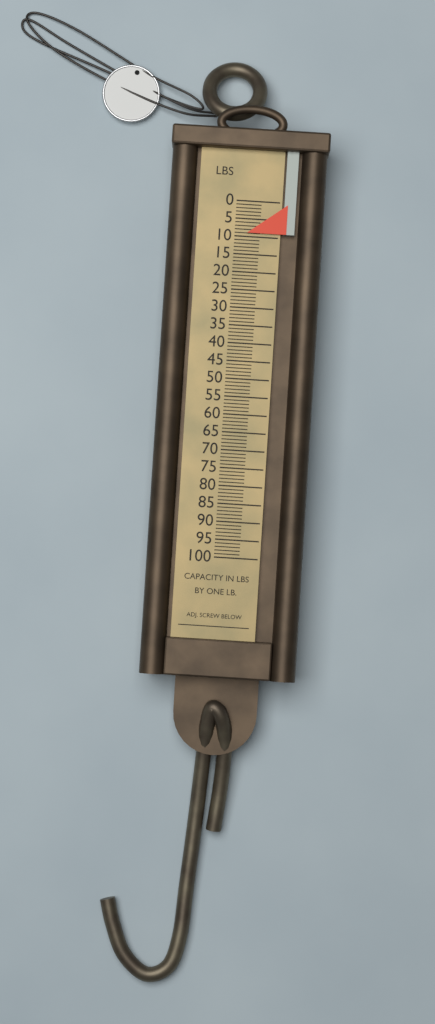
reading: 9 lb
